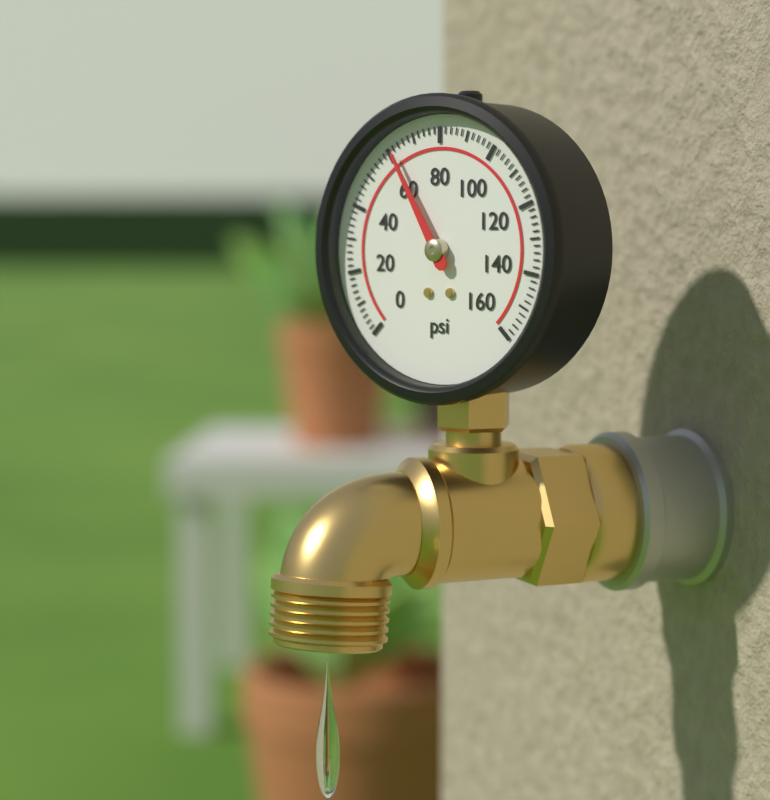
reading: 62 psi
